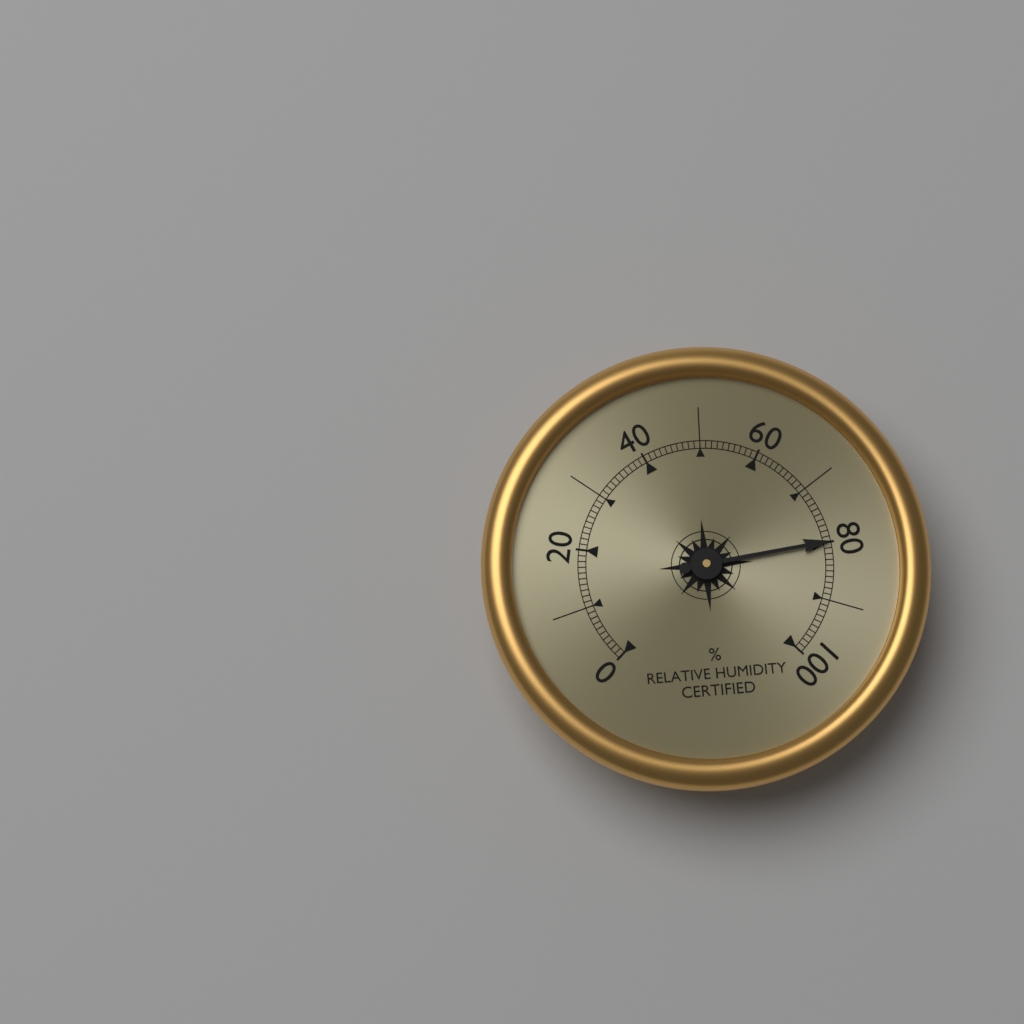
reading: 80 %
